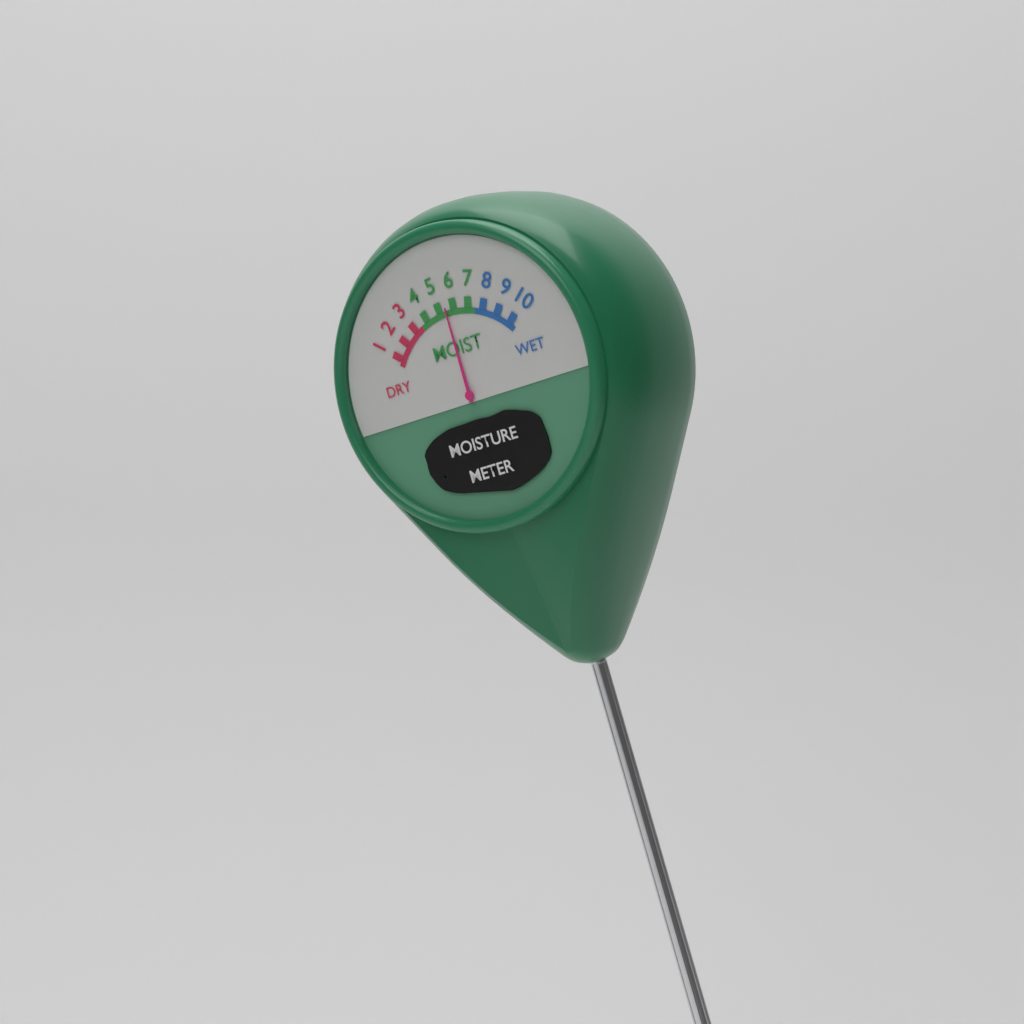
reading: 5.5 (no unit)
